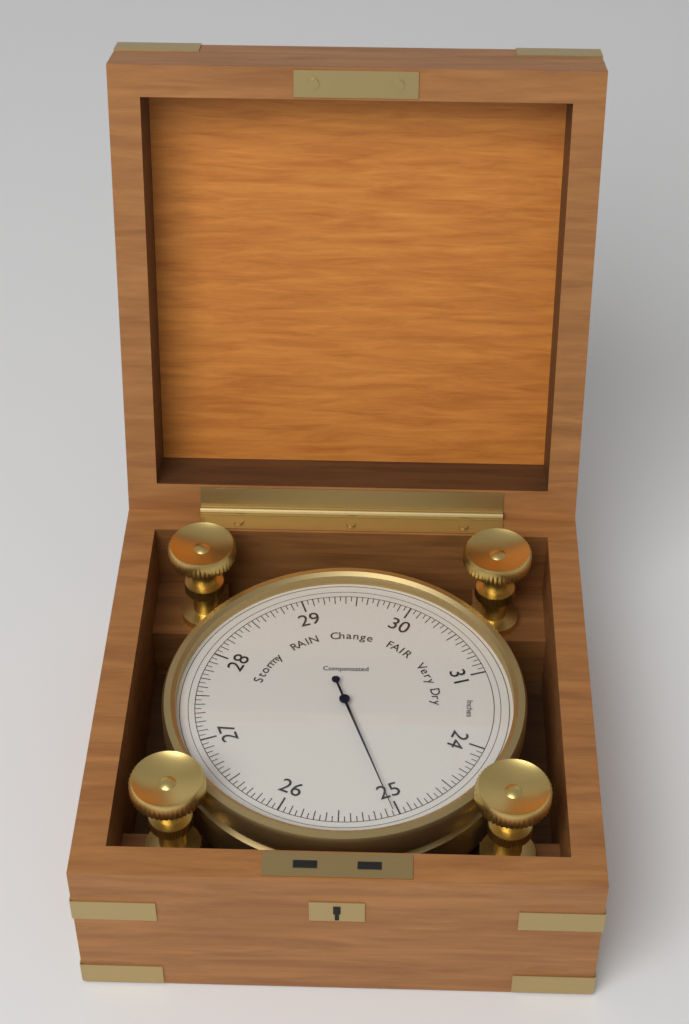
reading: 25.05 inHg
